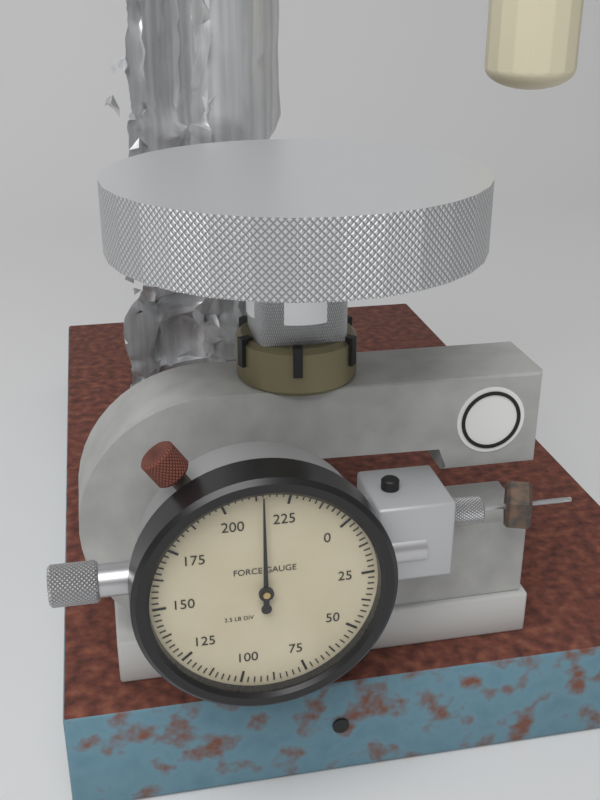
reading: 215.0 lb
